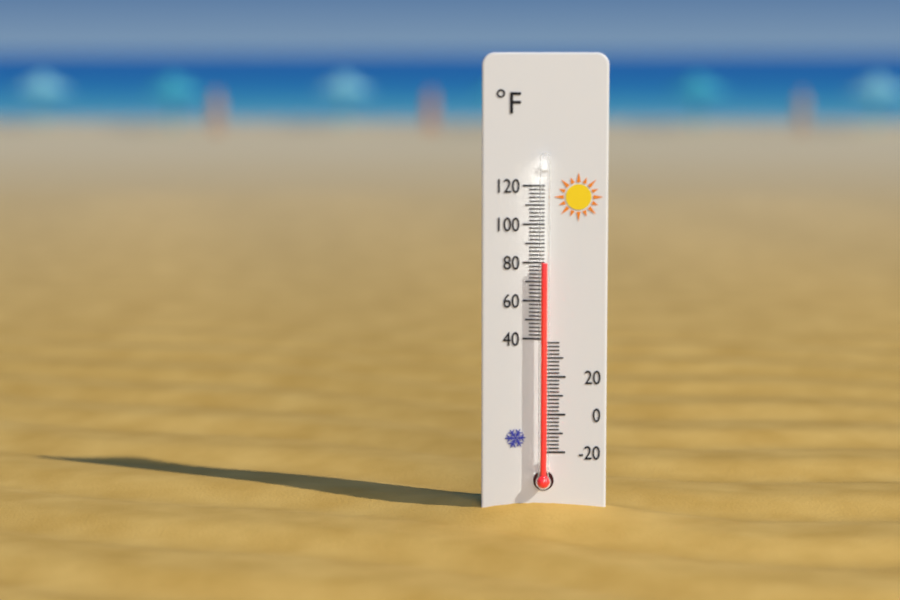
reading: 80 °F
